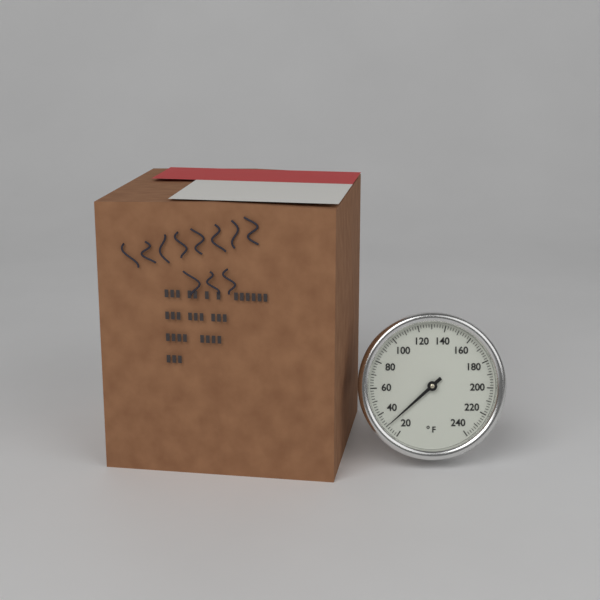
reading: 30 °F
